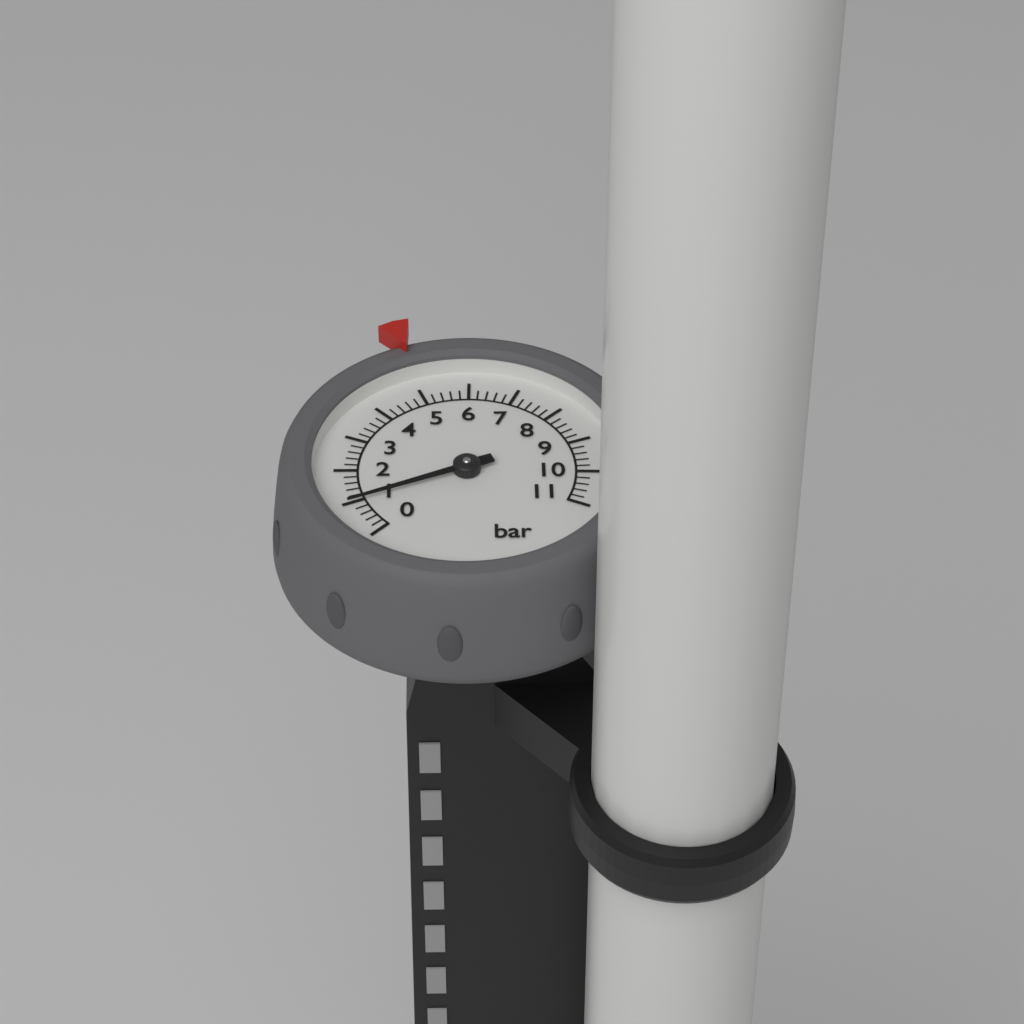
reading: 1.0 bar
